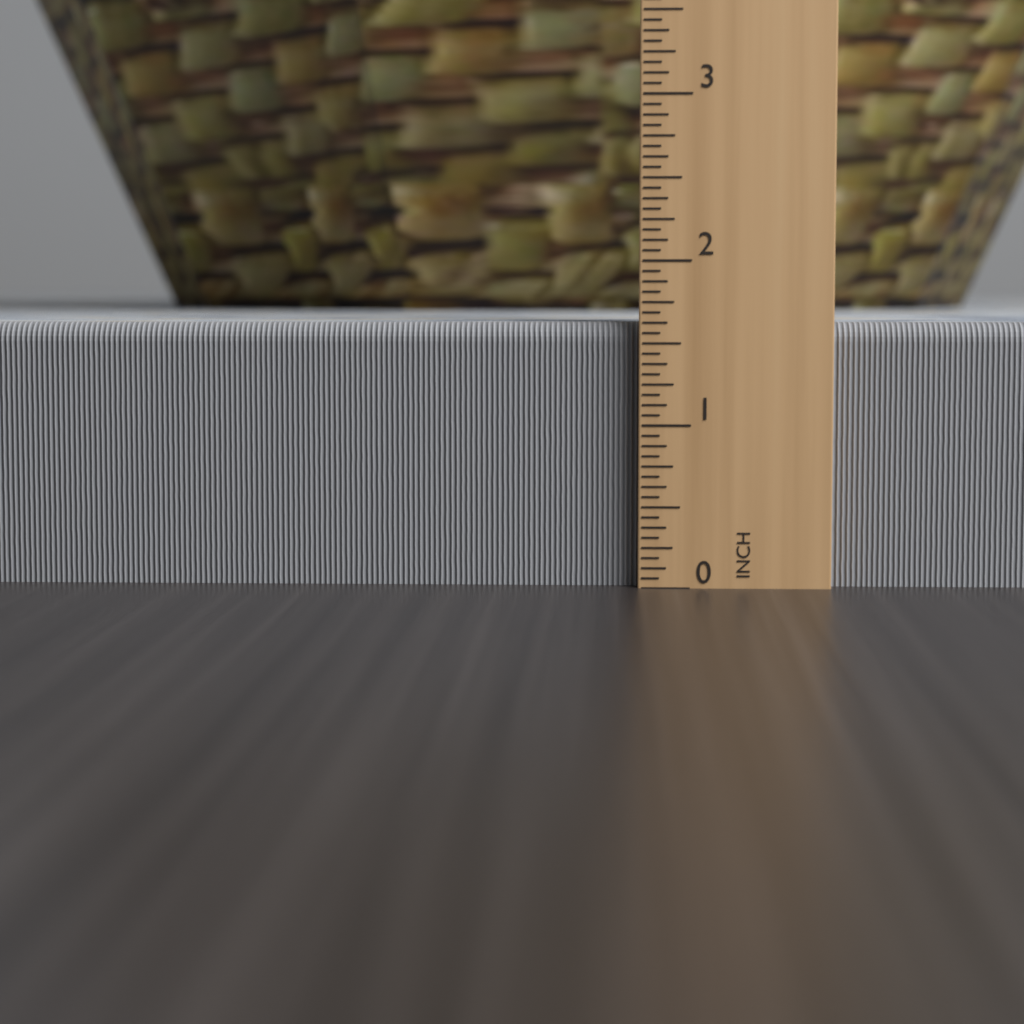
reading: 1.6250 in
